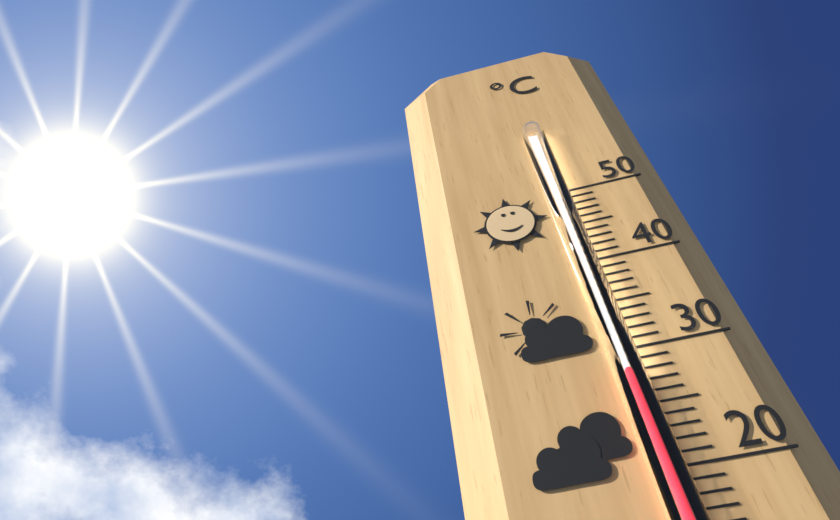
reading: 28 °C
